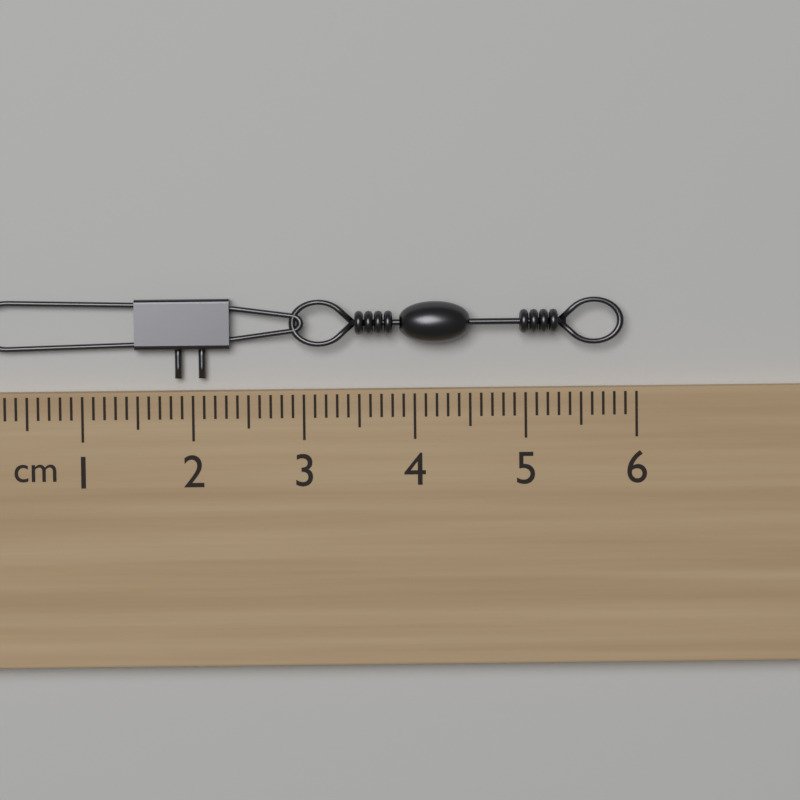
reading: 5.9 cm
